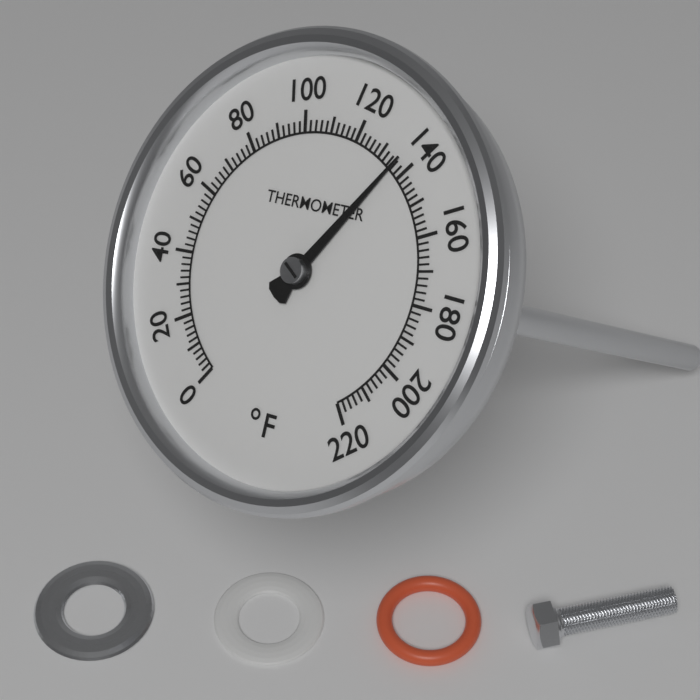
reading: 136 °F
